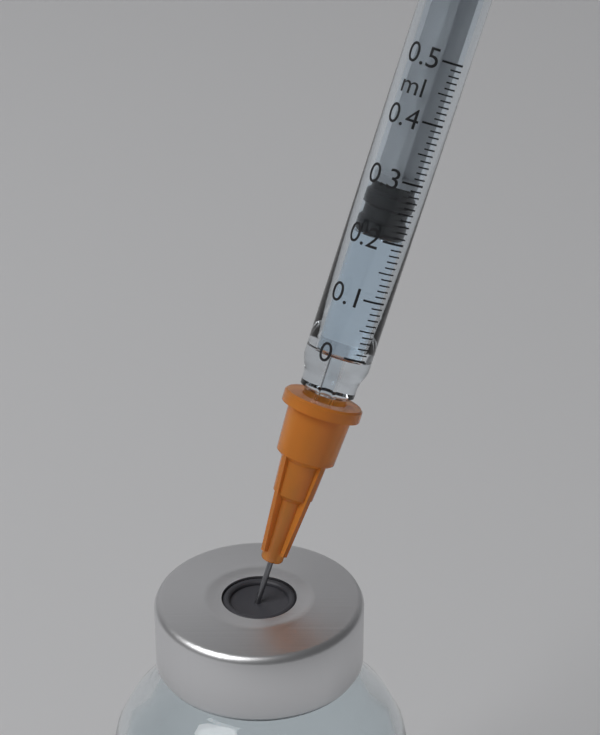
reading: 0.20 ml
